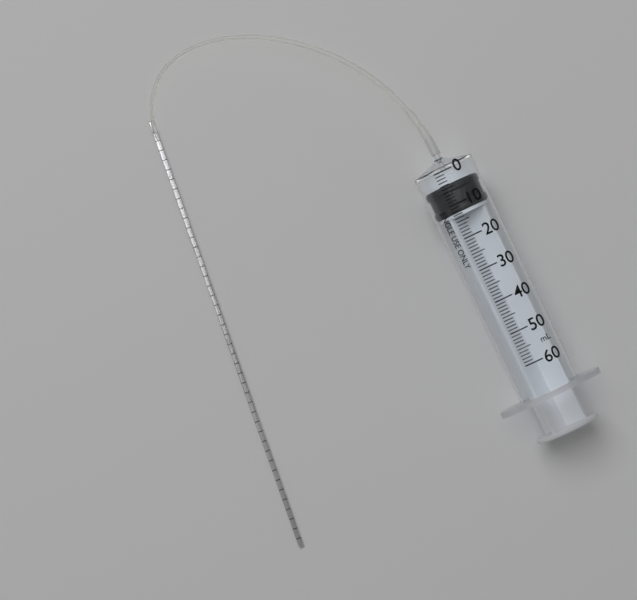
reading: 4 ml
